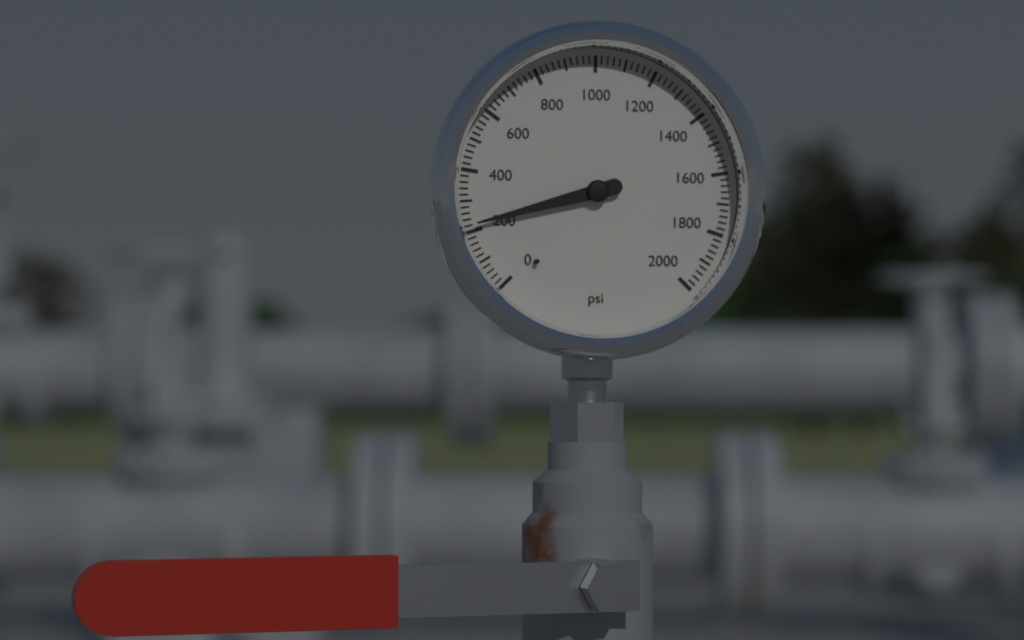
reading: 220 psi
